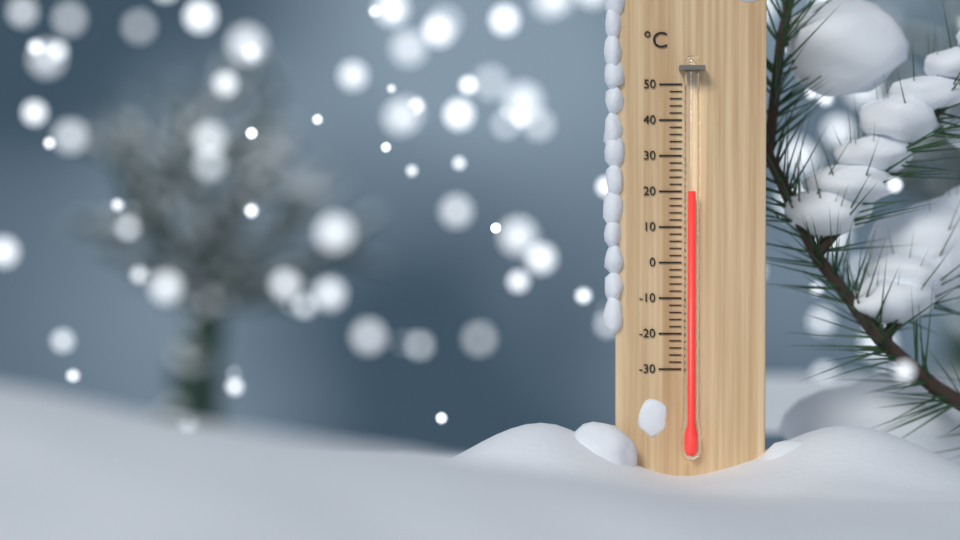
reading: 20 °C
